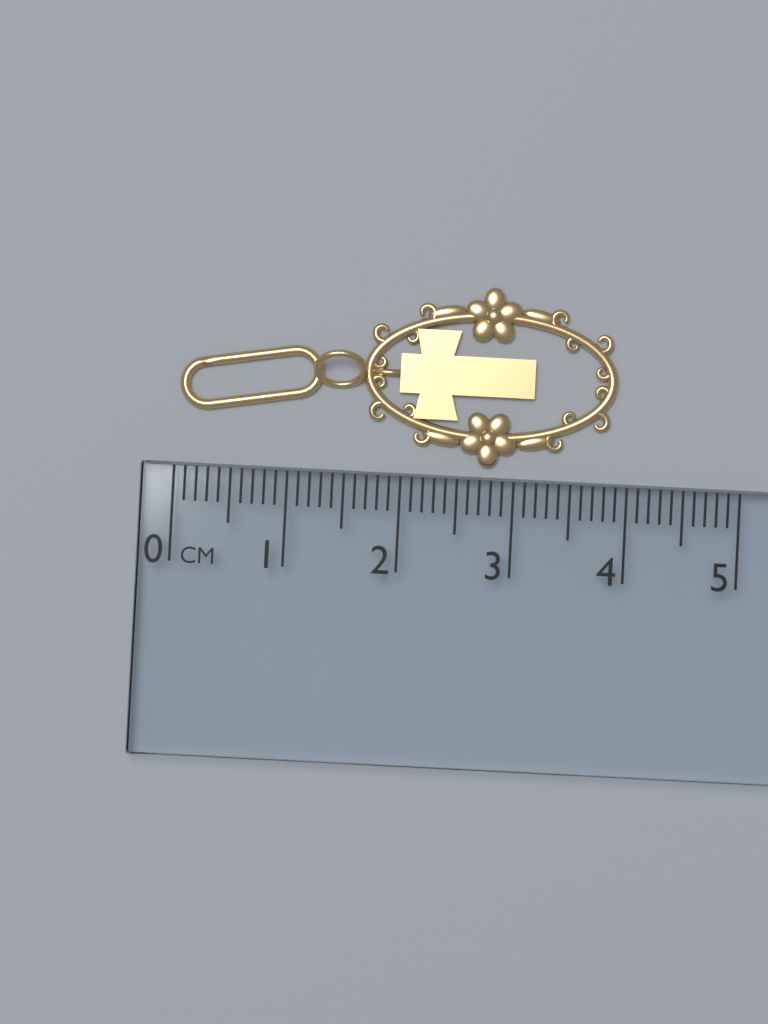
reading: 3.9 cm
